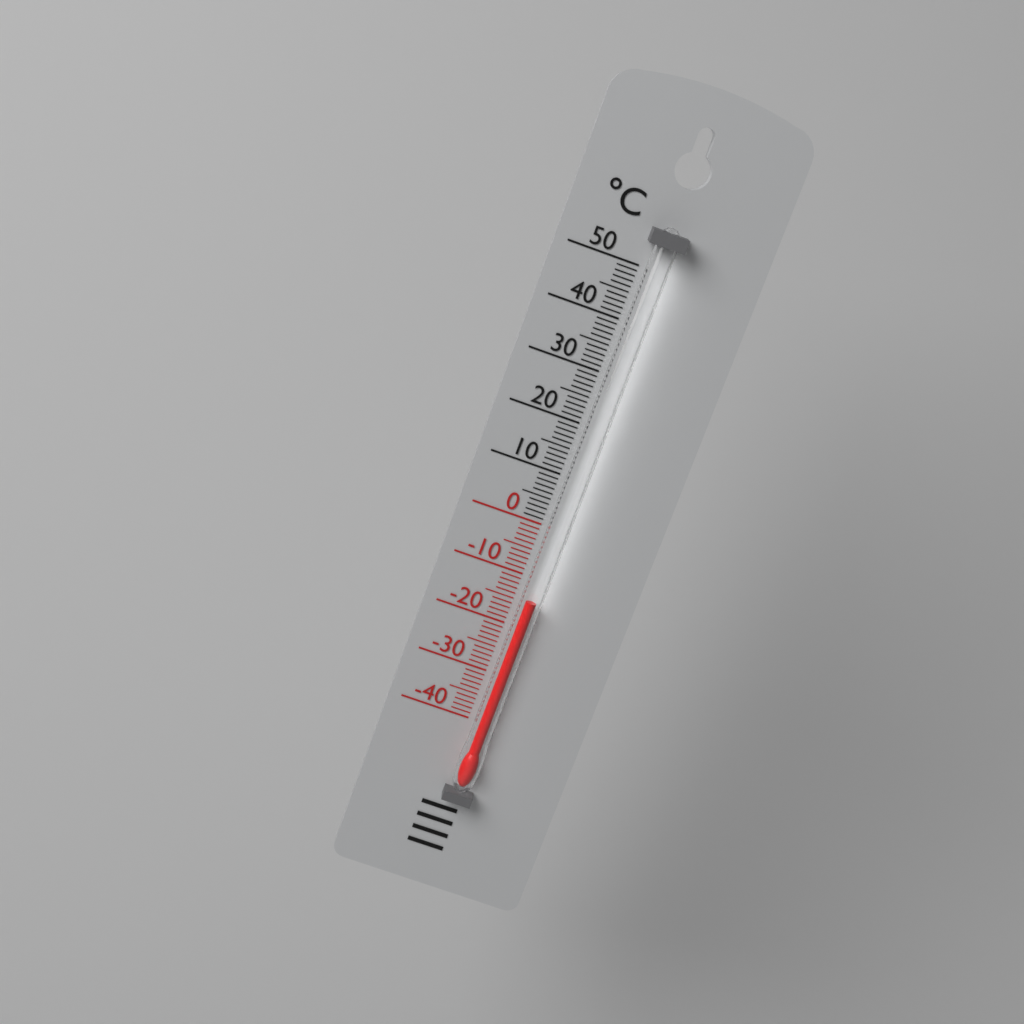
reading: -14 °C
